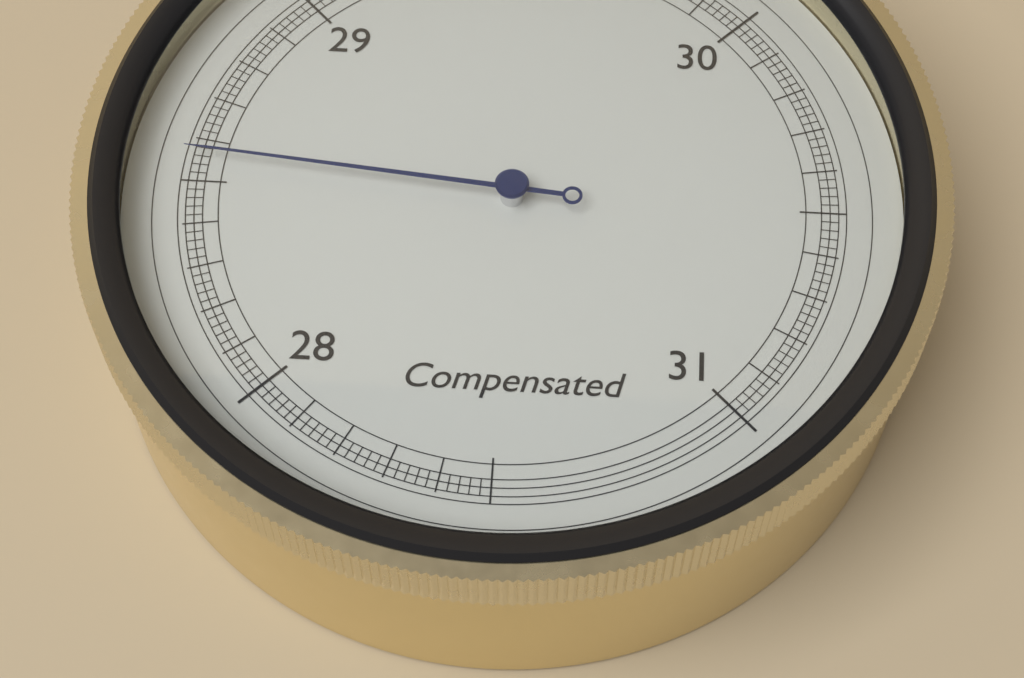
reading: 28.56 inHg
